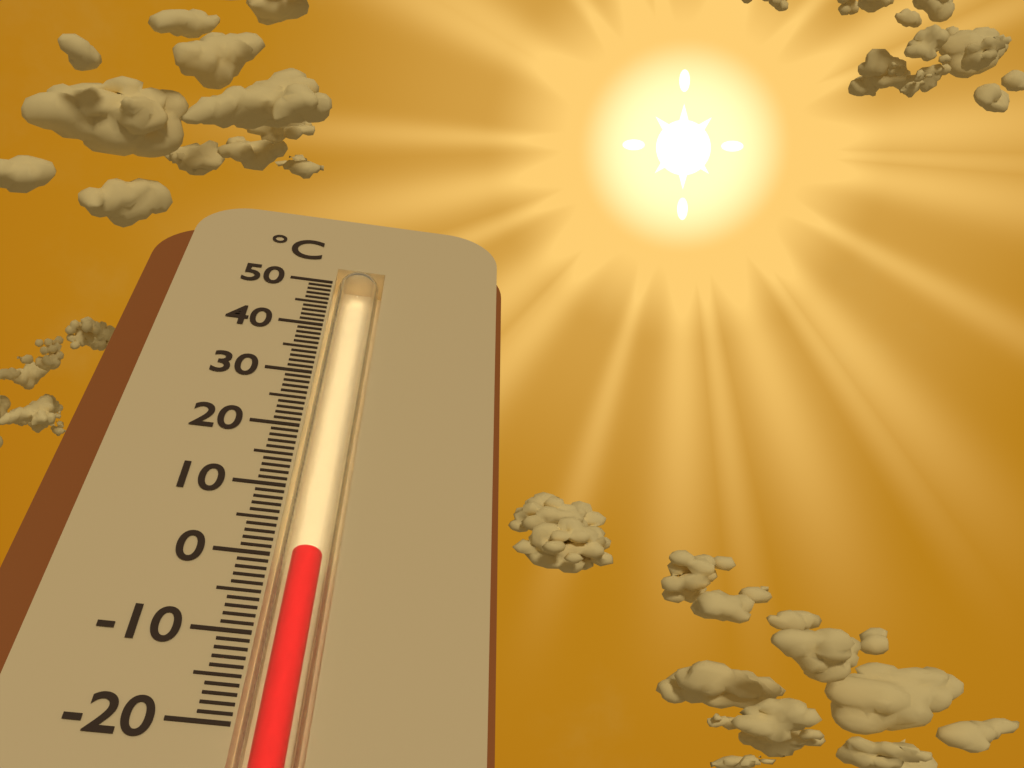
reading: 1 °C
